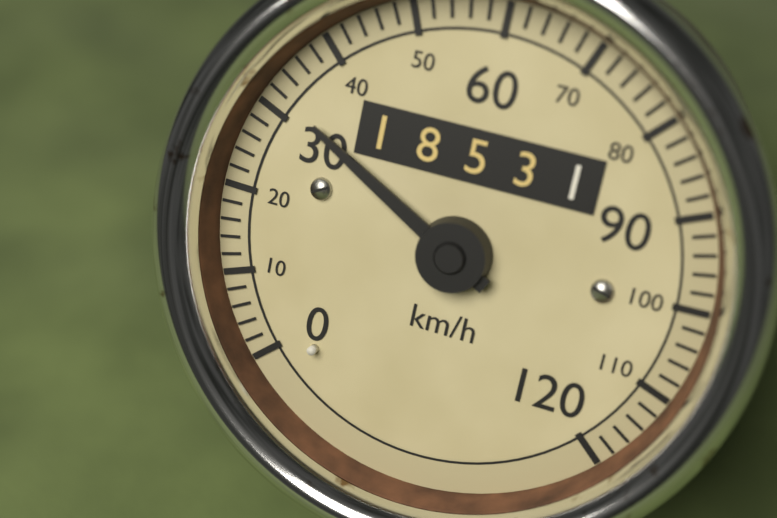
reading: 32 km/h
